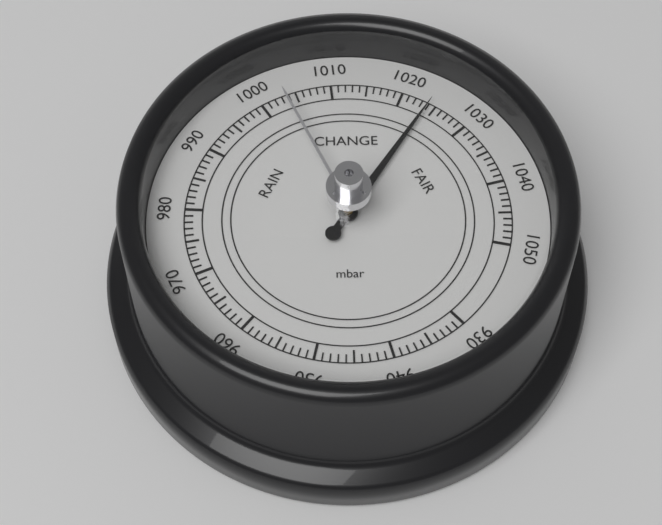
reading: 1024 mbar
